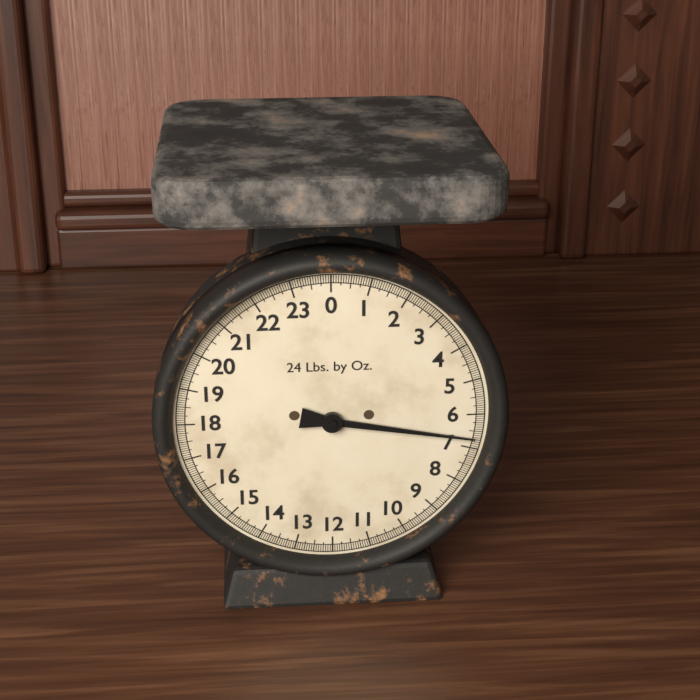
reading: 6.6875 lb
